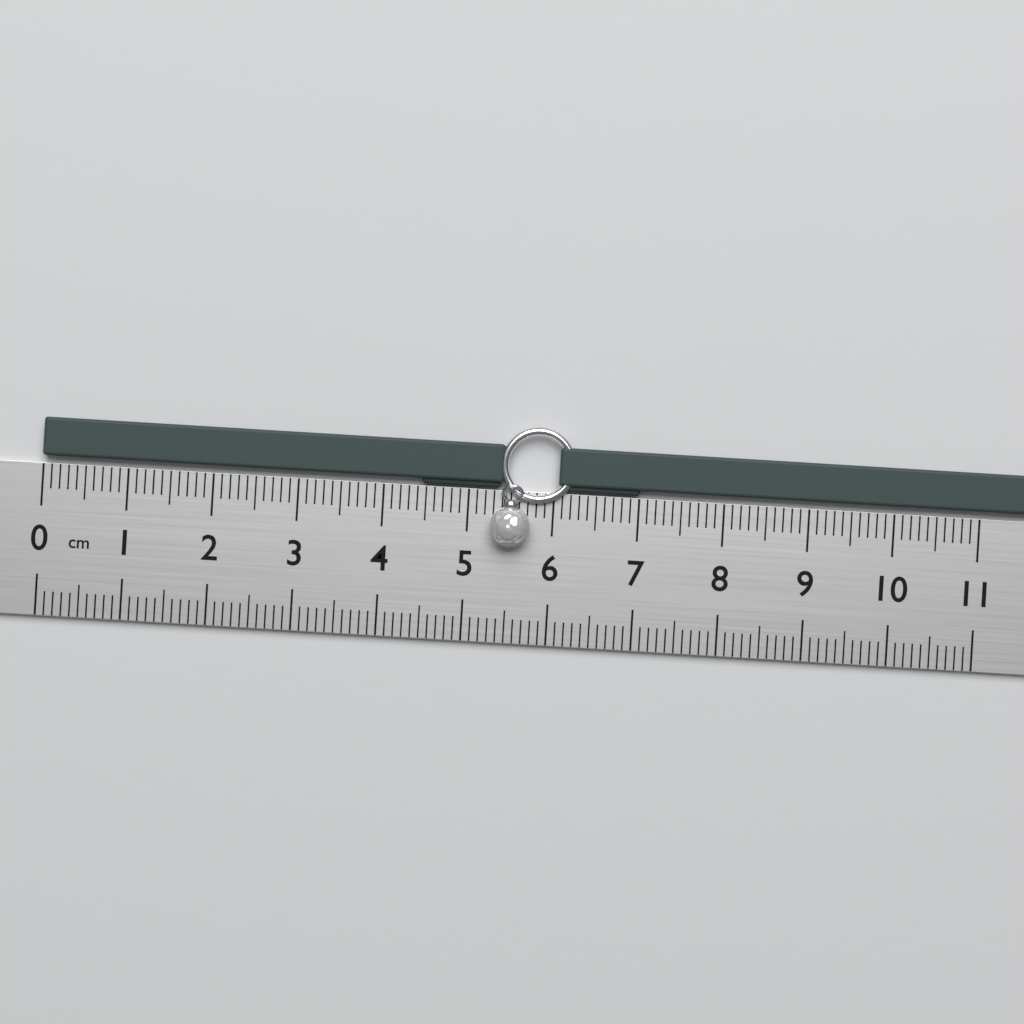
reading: 5.4 cm
